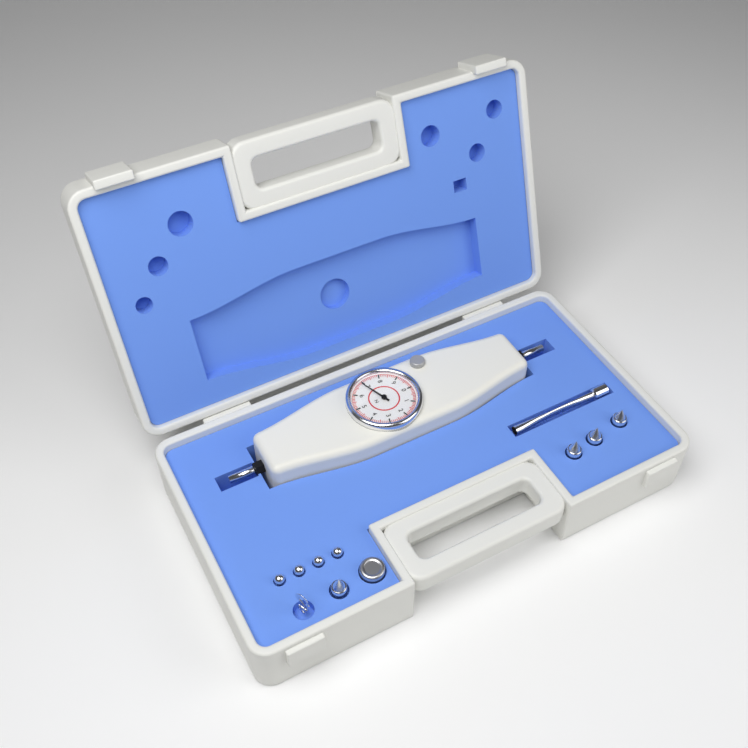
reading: 6.9 N
